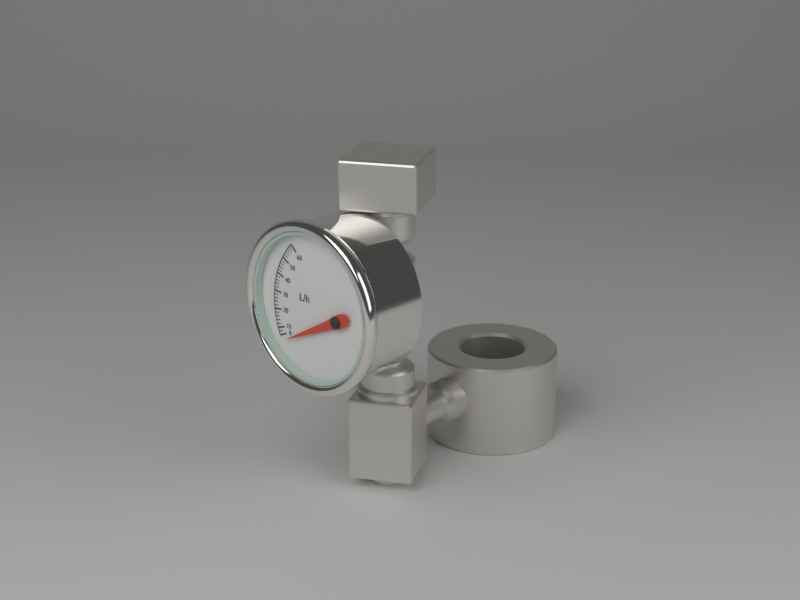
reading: 3 L/h
